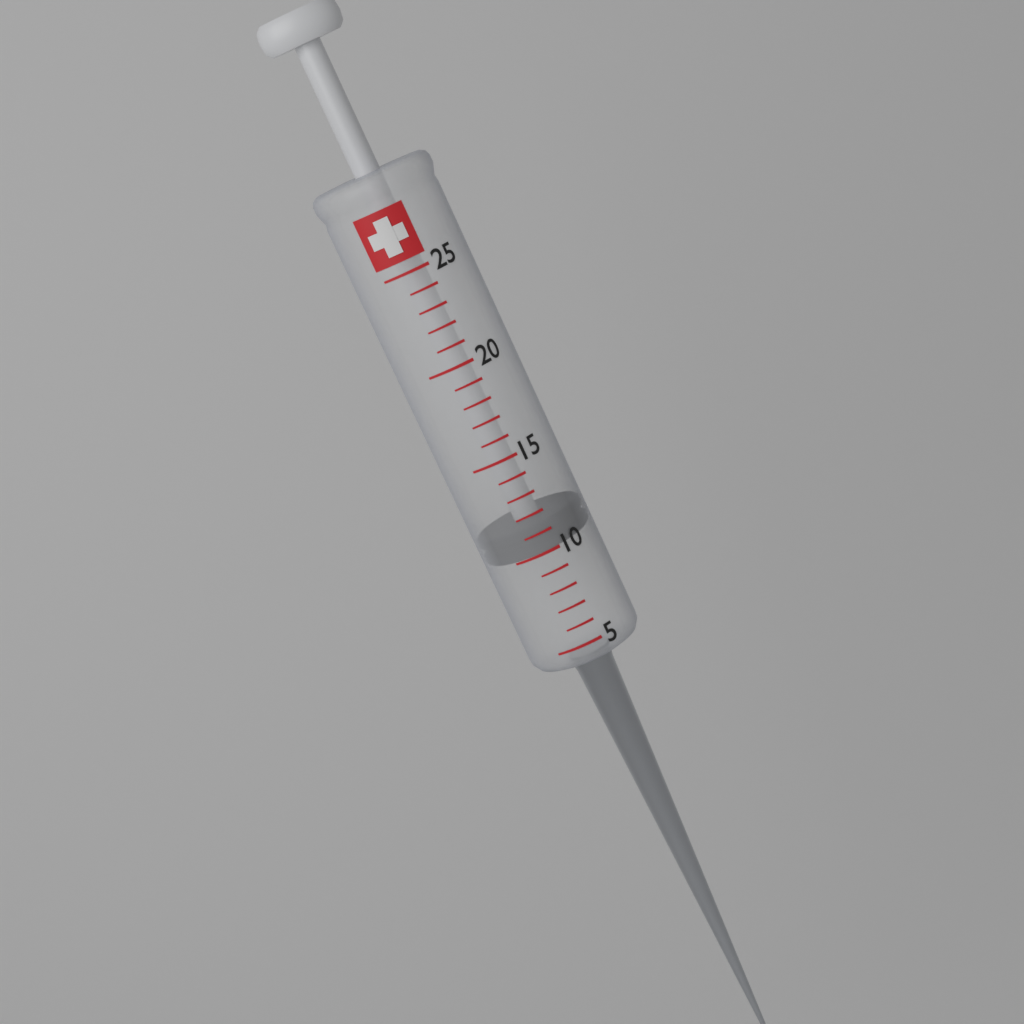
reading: 10 (no unit)
